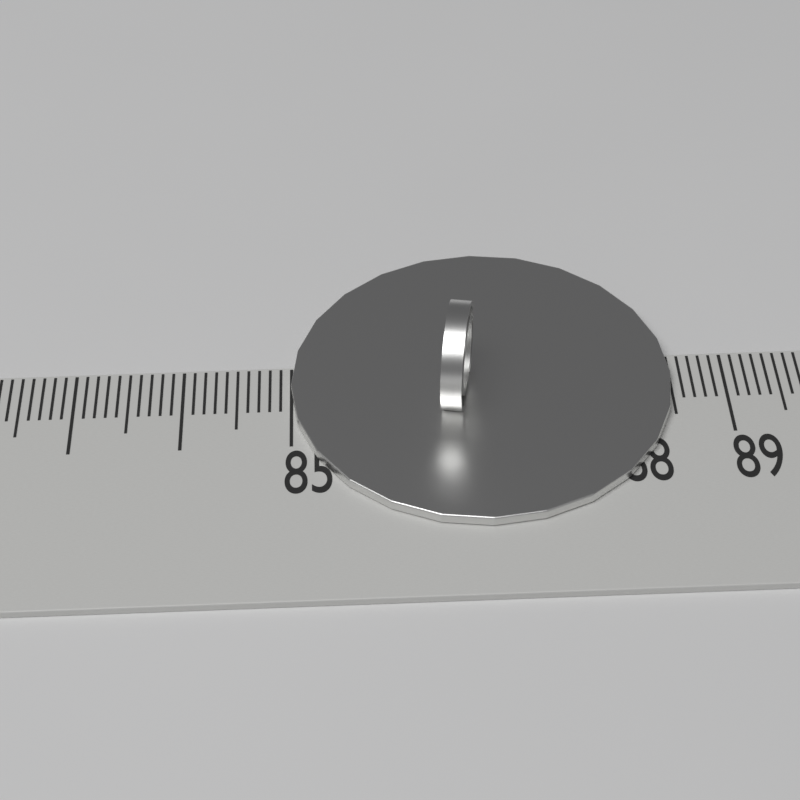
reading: 88.5 (no unit)
